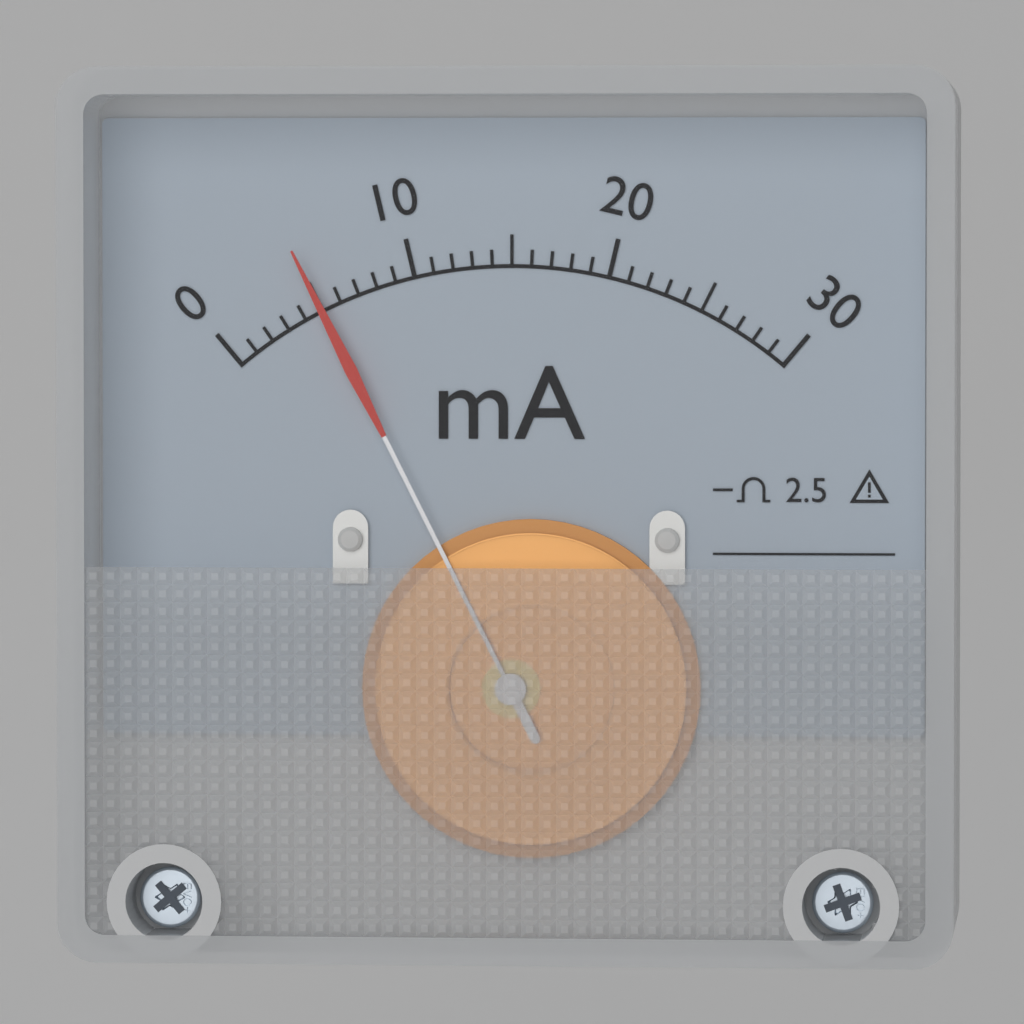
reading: 5 mA
